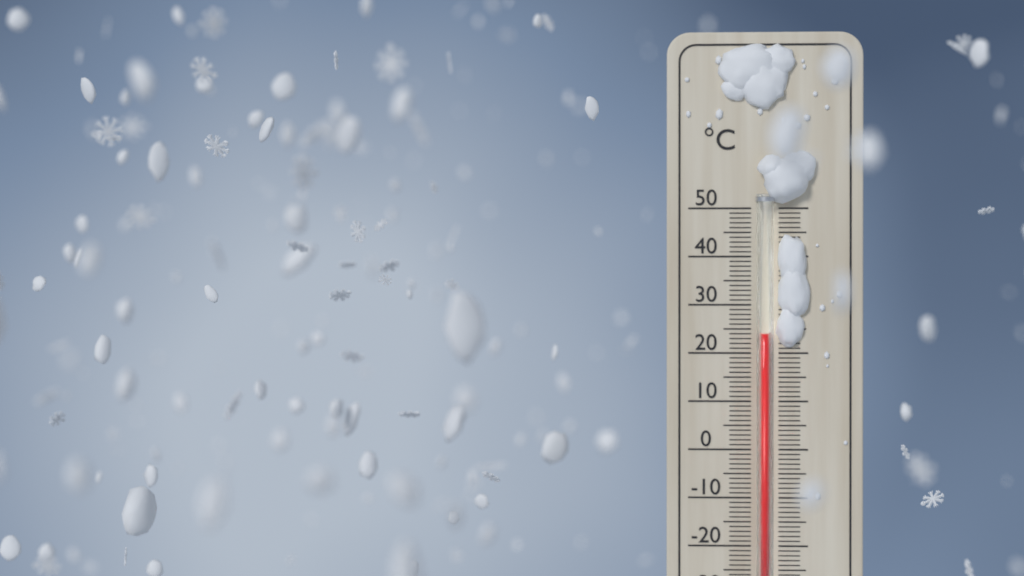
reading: 24 °C
